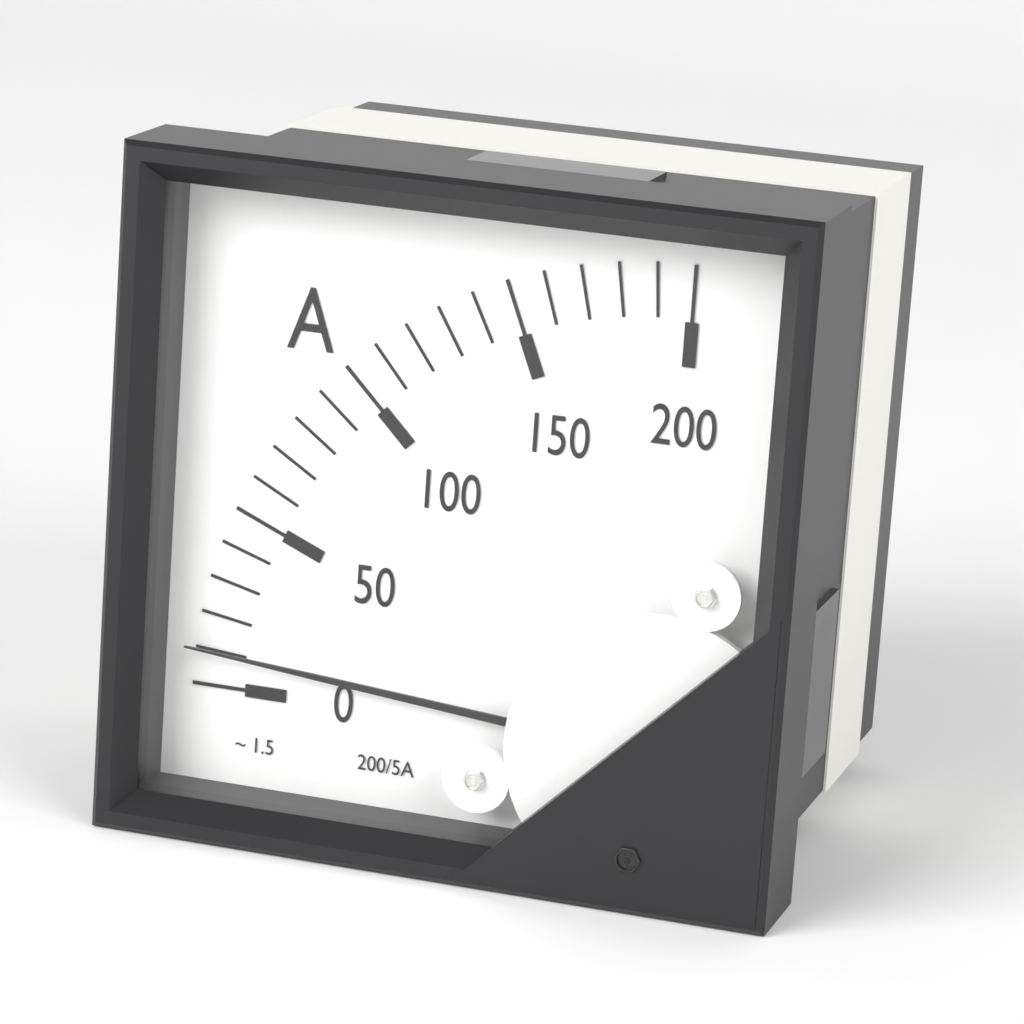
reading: 10 A
